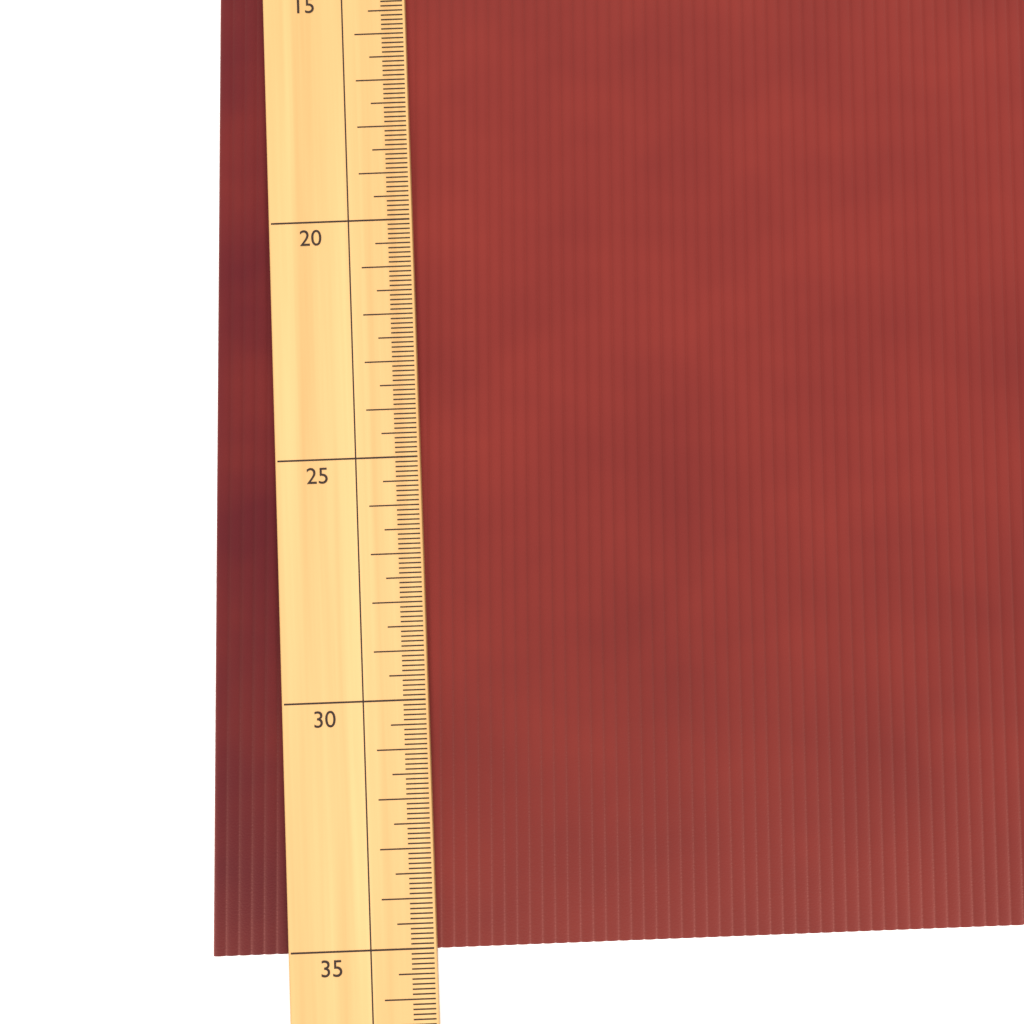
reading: 35.1 (no unit)
